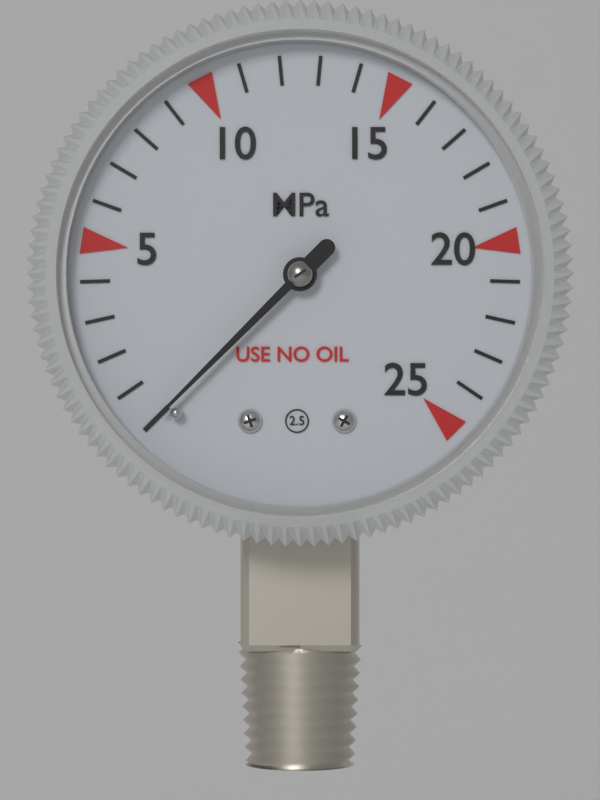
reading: 0 MPa
